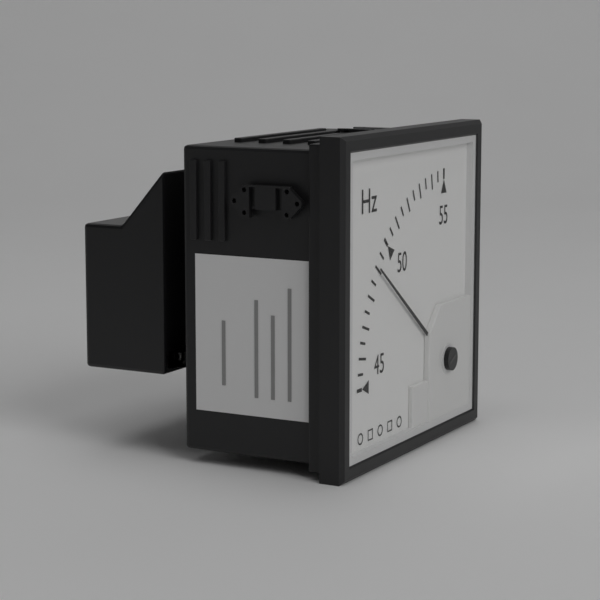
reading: 49.0 Hz
